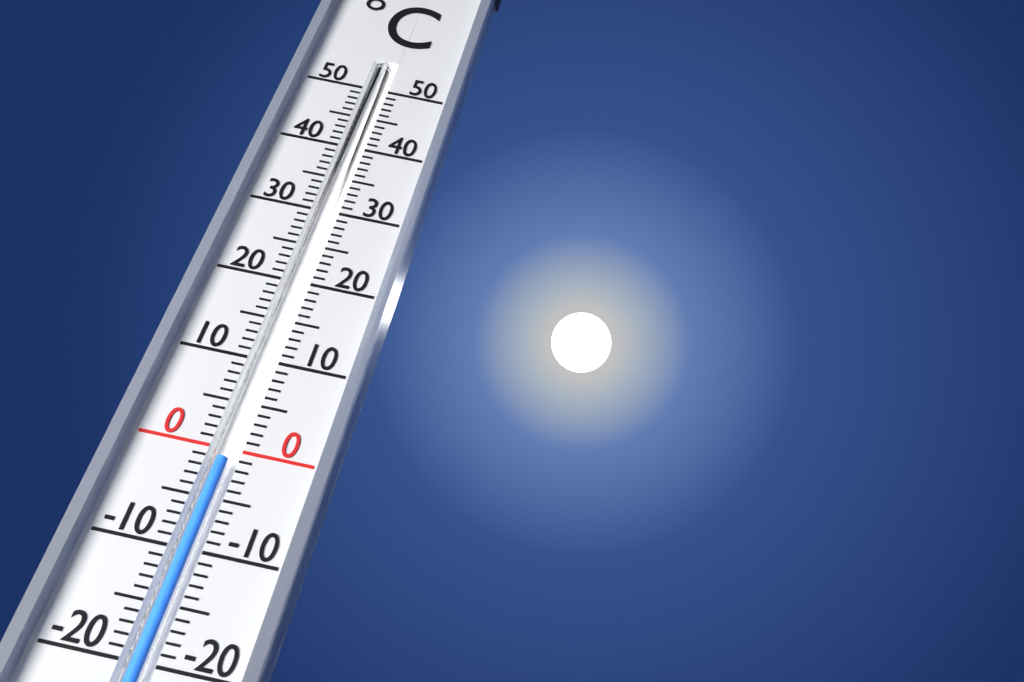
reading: -1 °C
